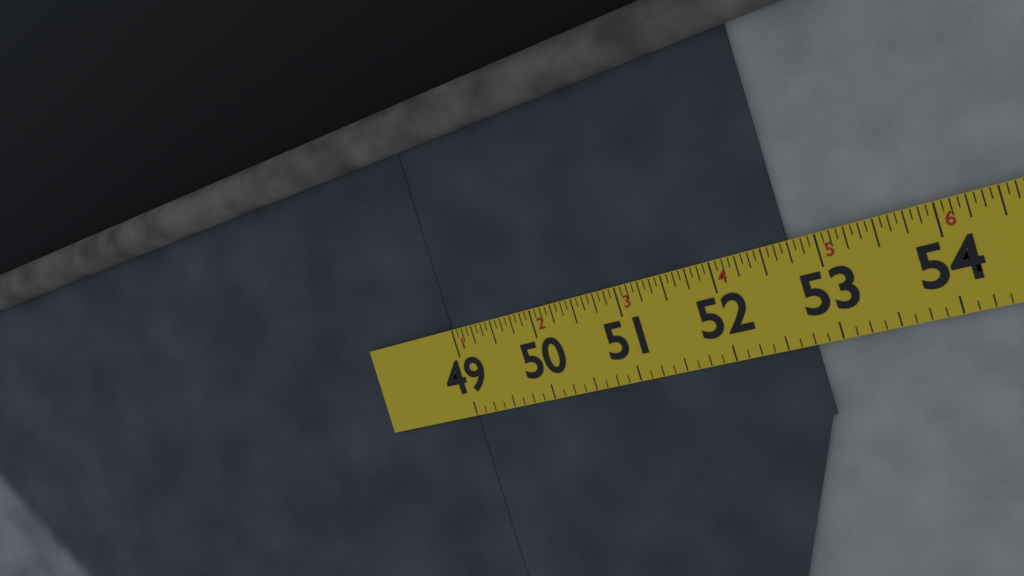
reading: 52.7500 in
